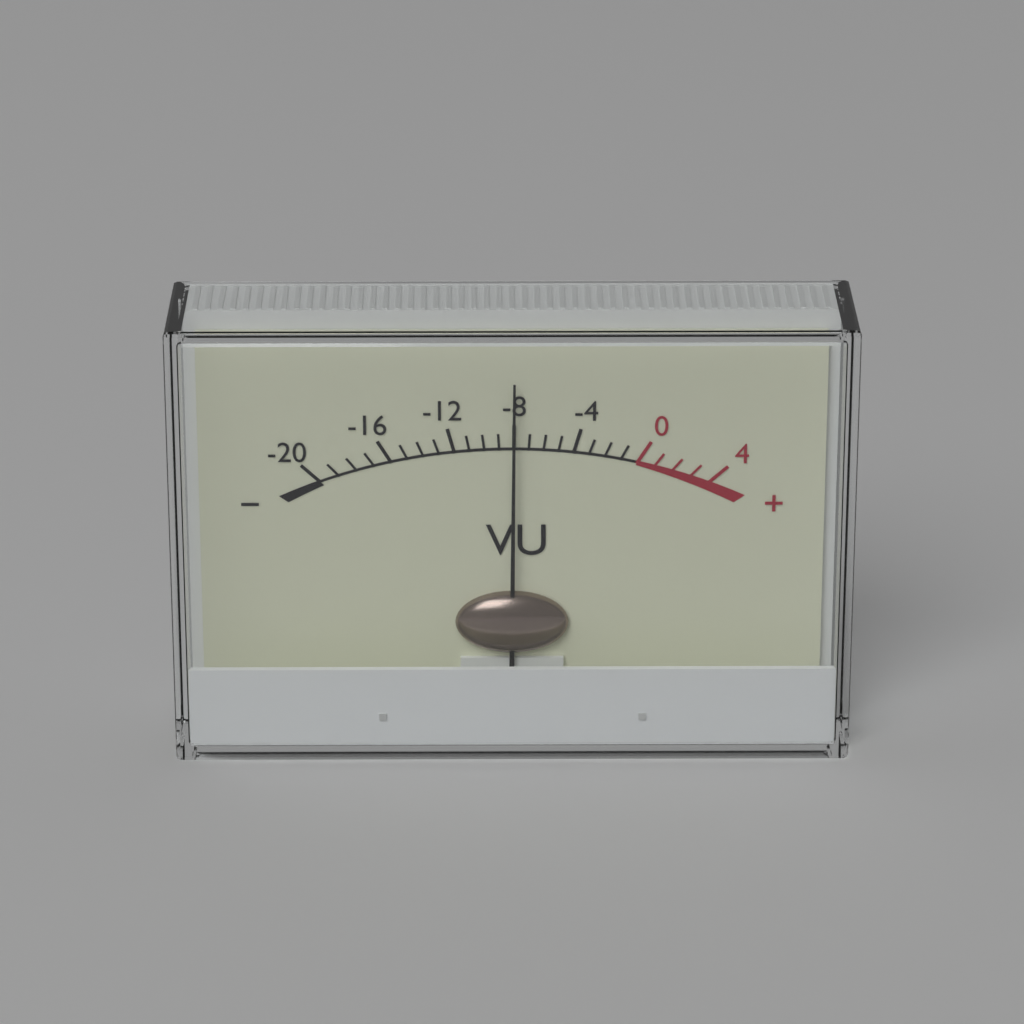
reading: -8 VU
